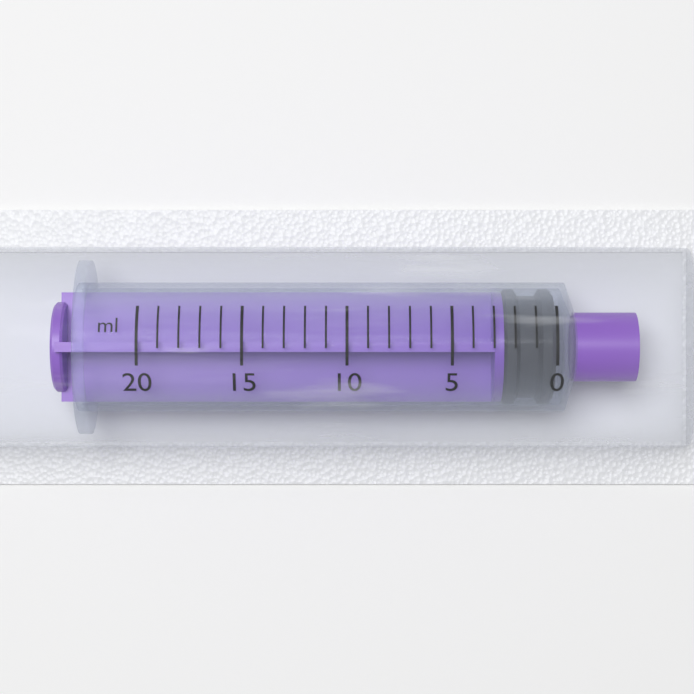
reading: 0 ml
